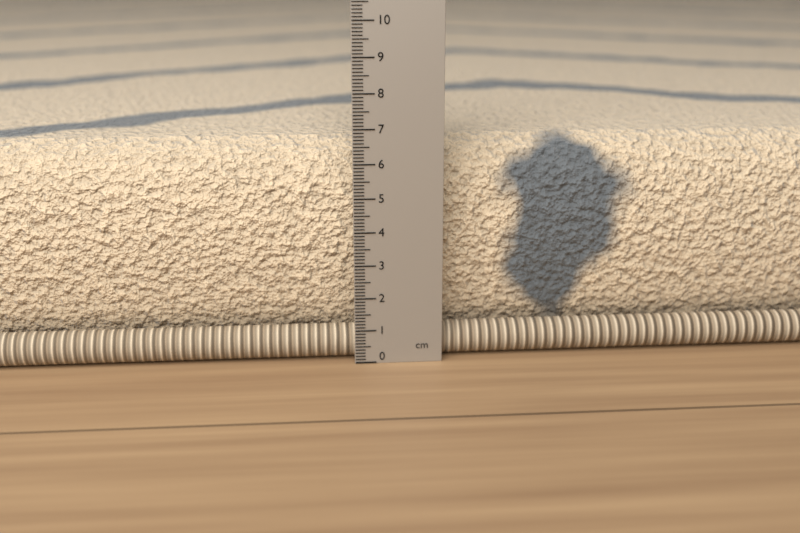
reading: 6.5 cm
